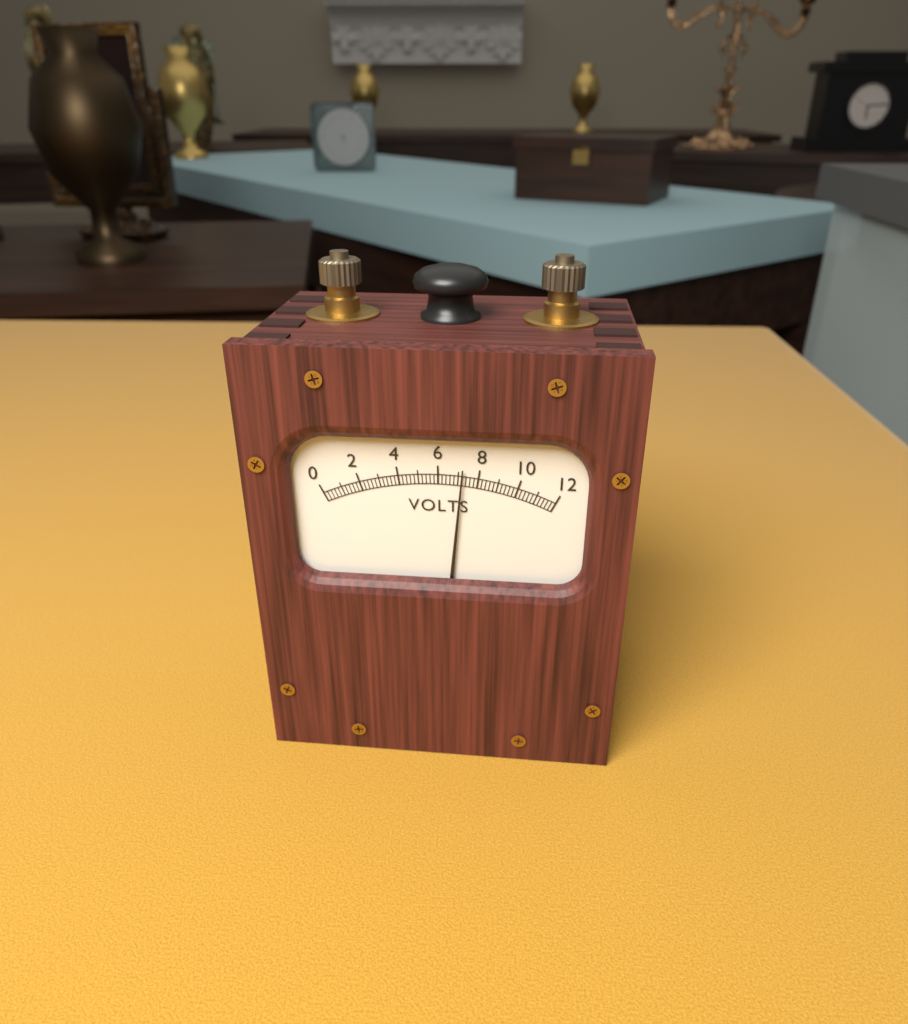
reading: 7.2 V
